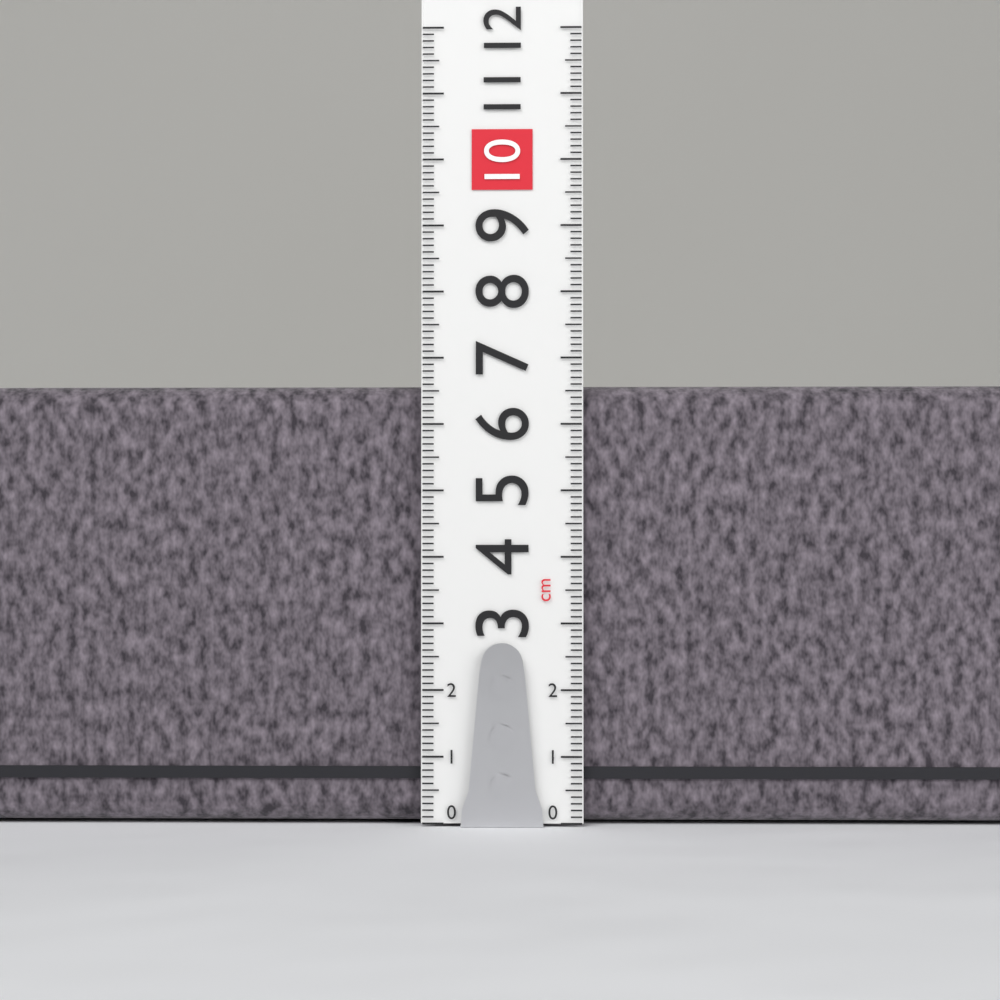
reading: 6.6 cm
